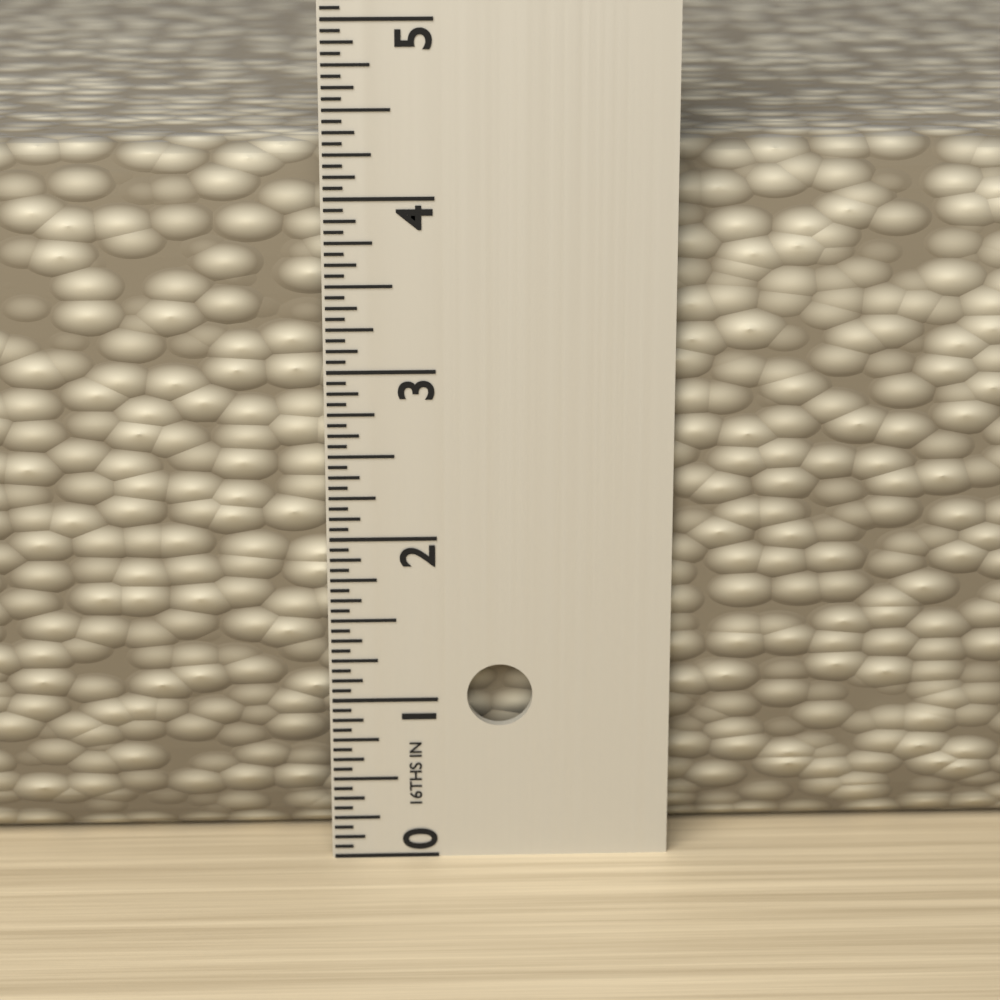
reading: 4.2500 in
